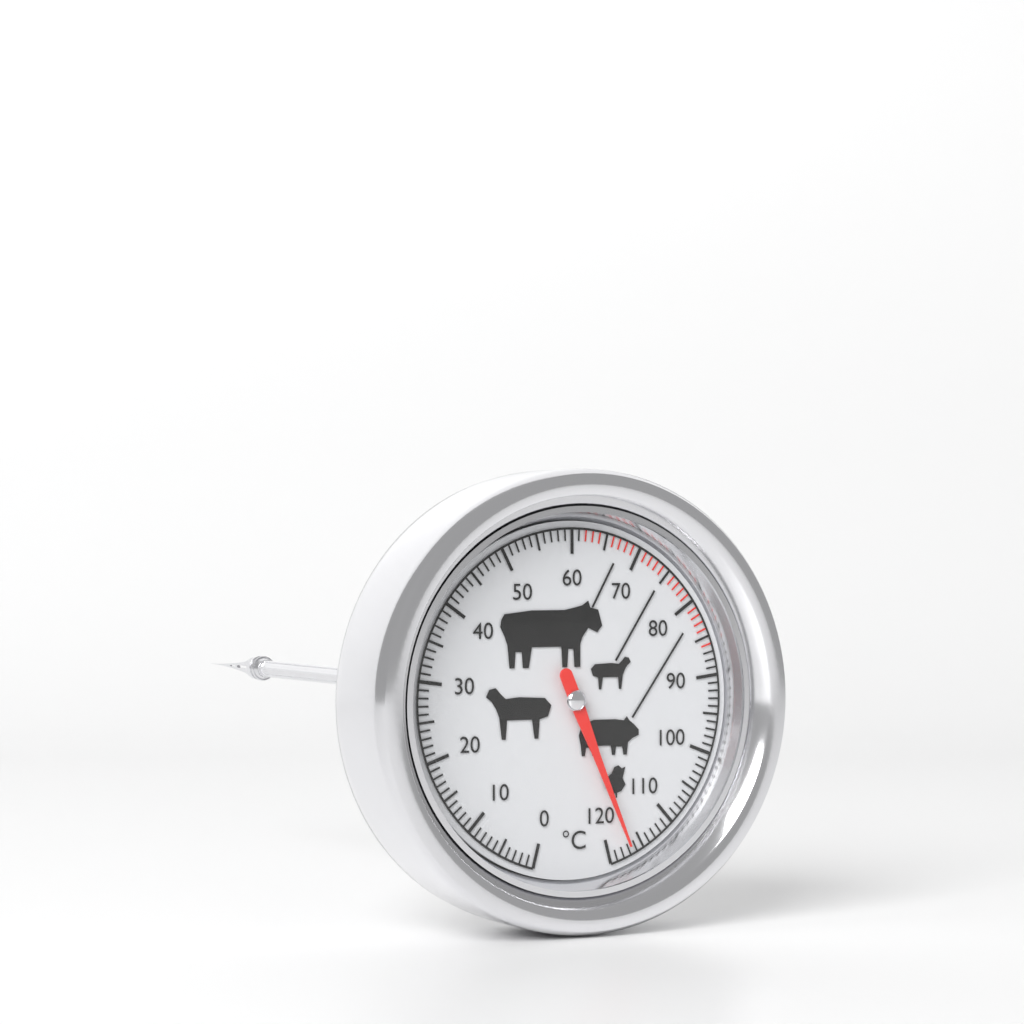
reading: 117 °C
